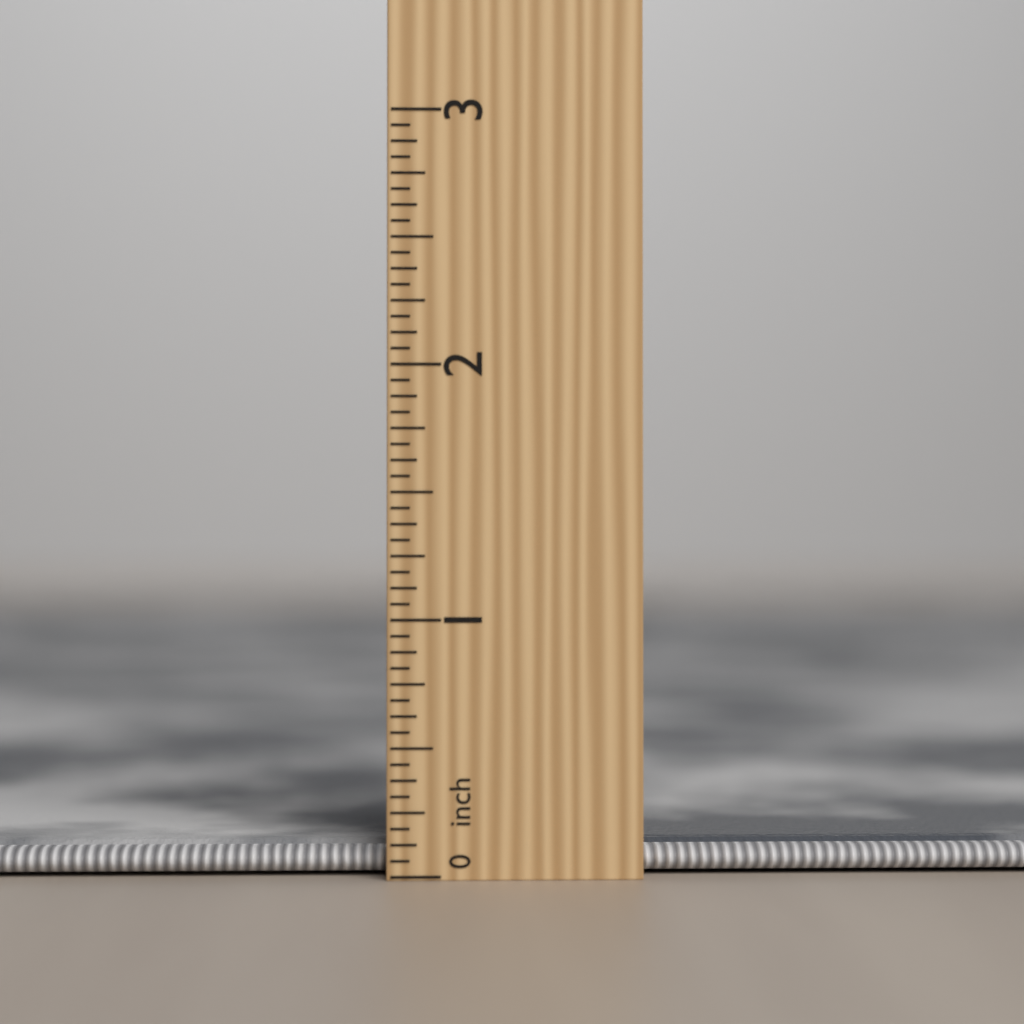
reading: 0.1250 in
